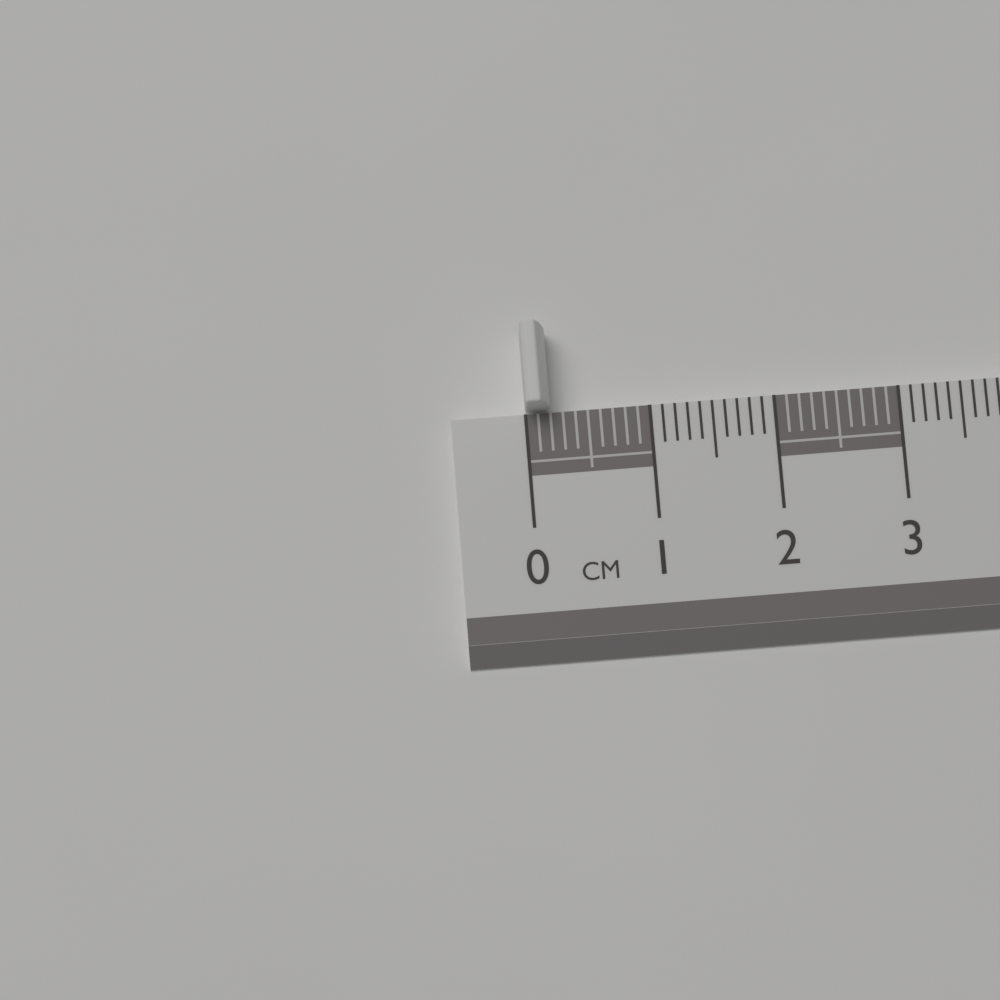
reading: 0.2 cm
